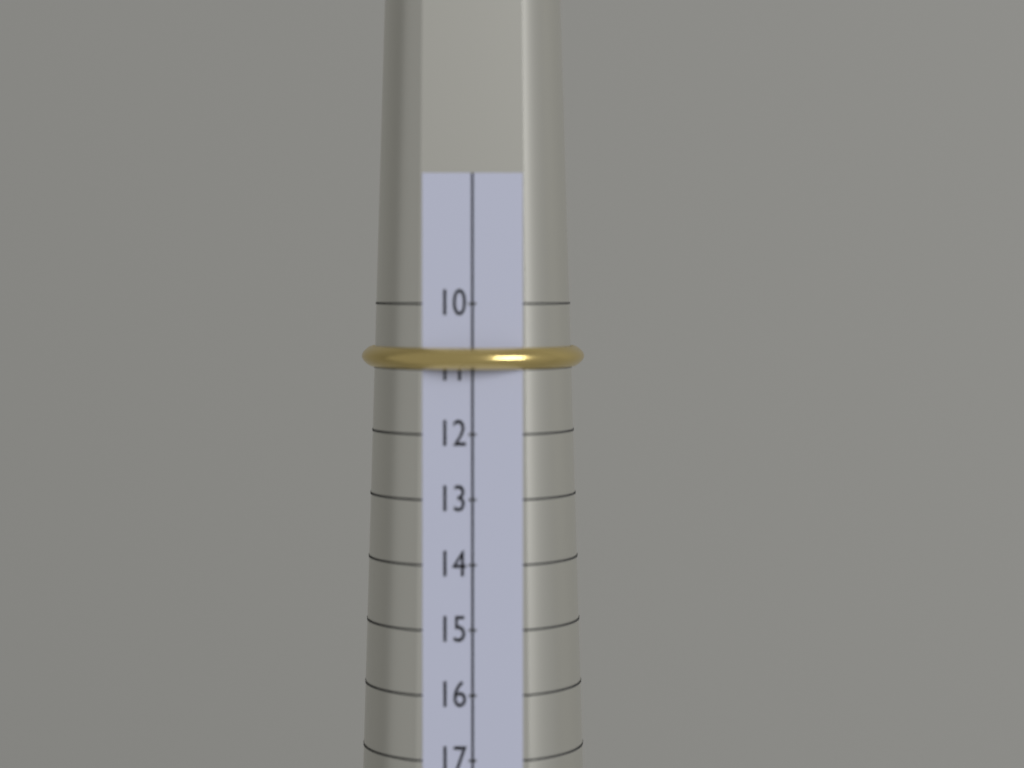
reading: 11 (no unit)
